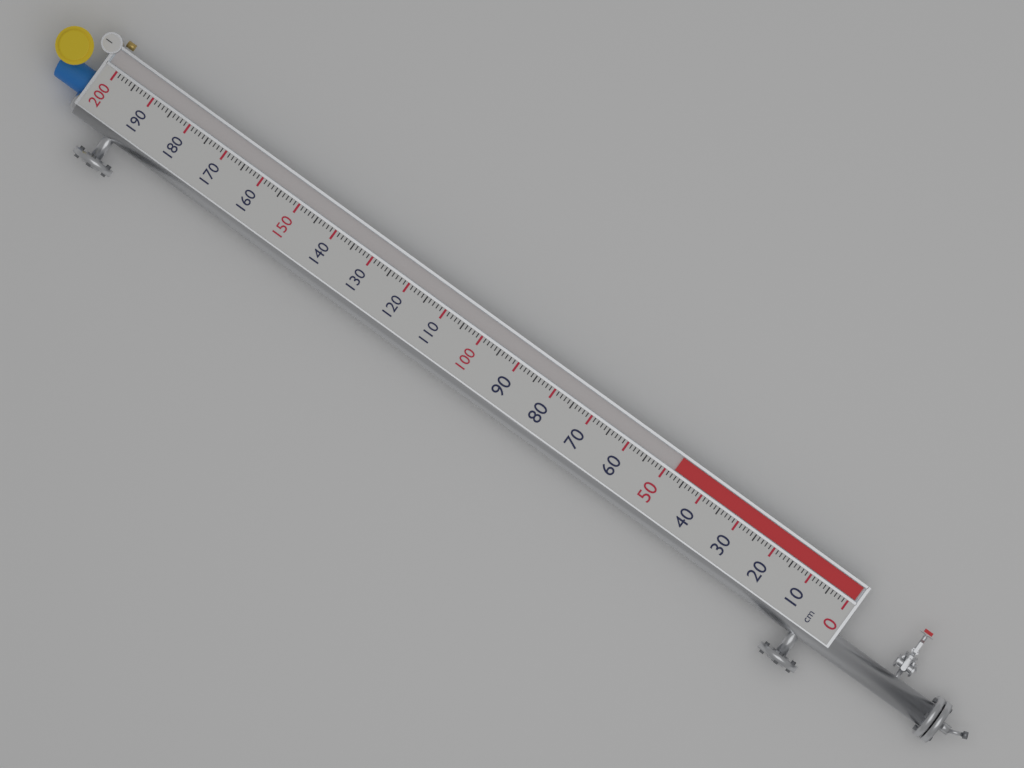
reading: 48 cm
